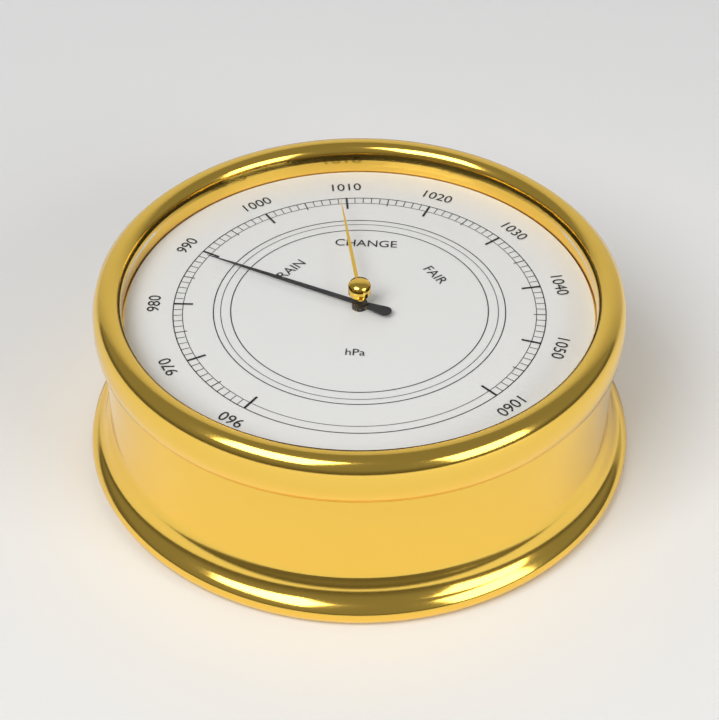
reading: 989 hPa
